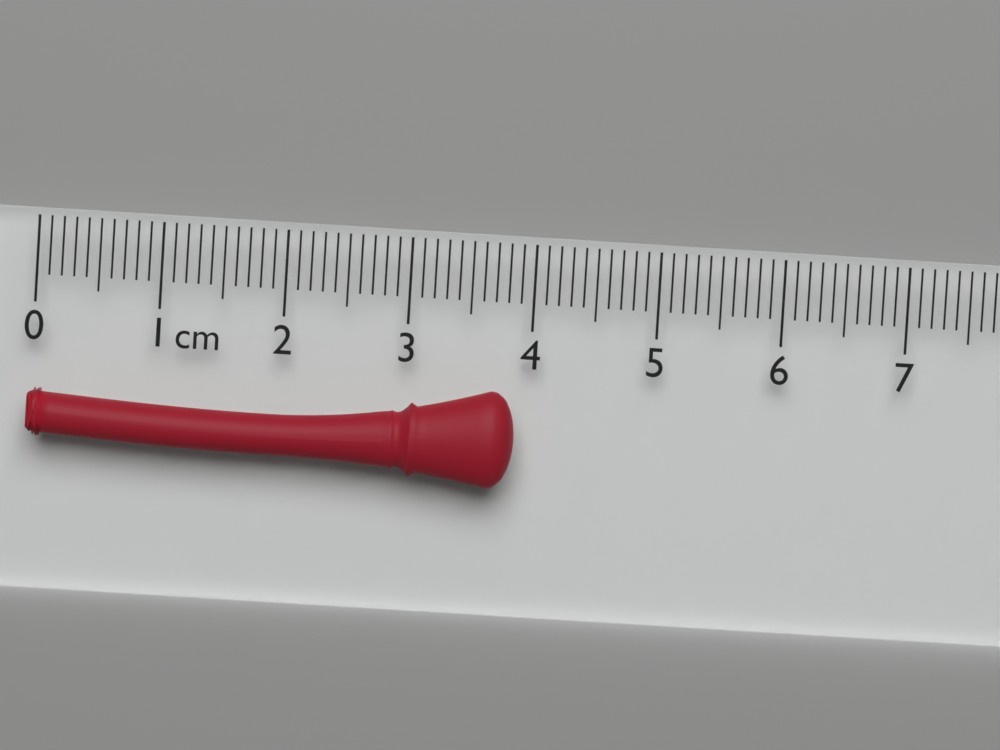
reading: 3.9 cm
